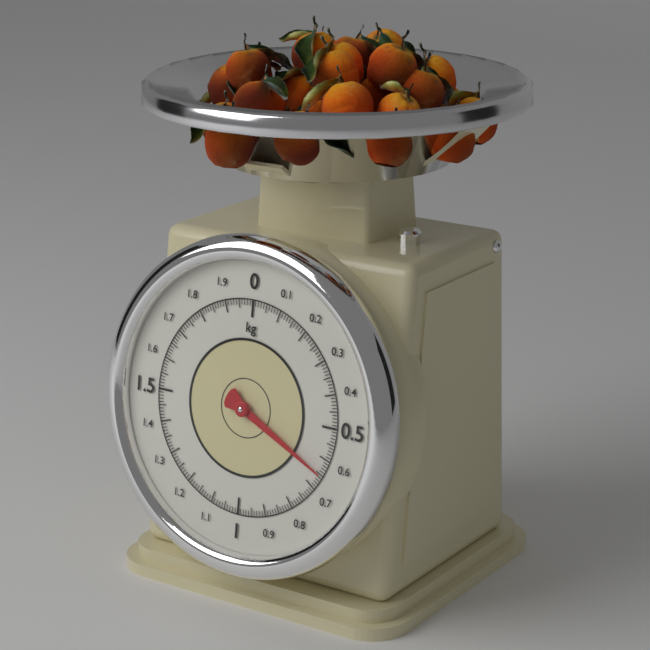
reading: 0.65 kg
